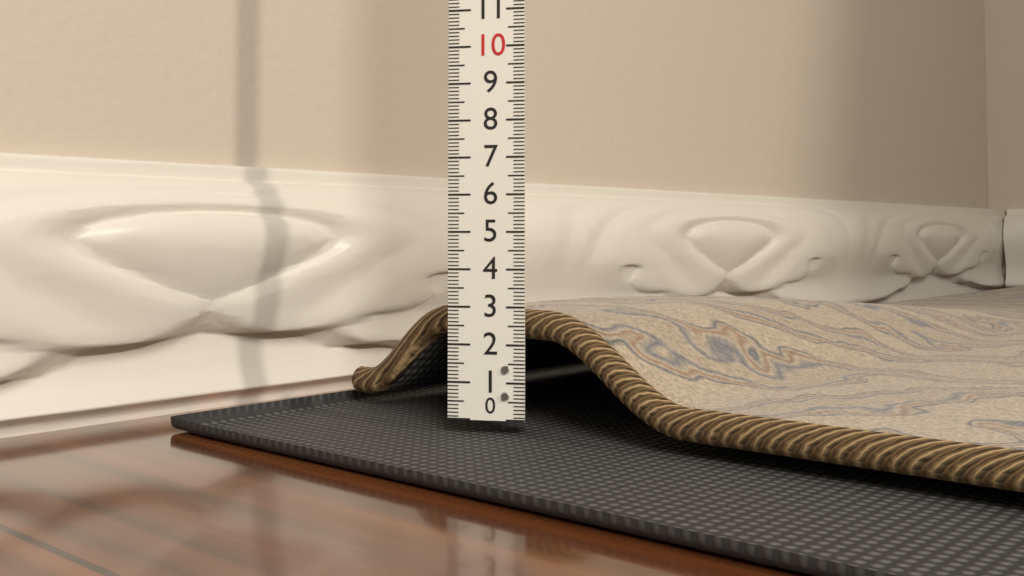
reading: 2.9 (no unit)
